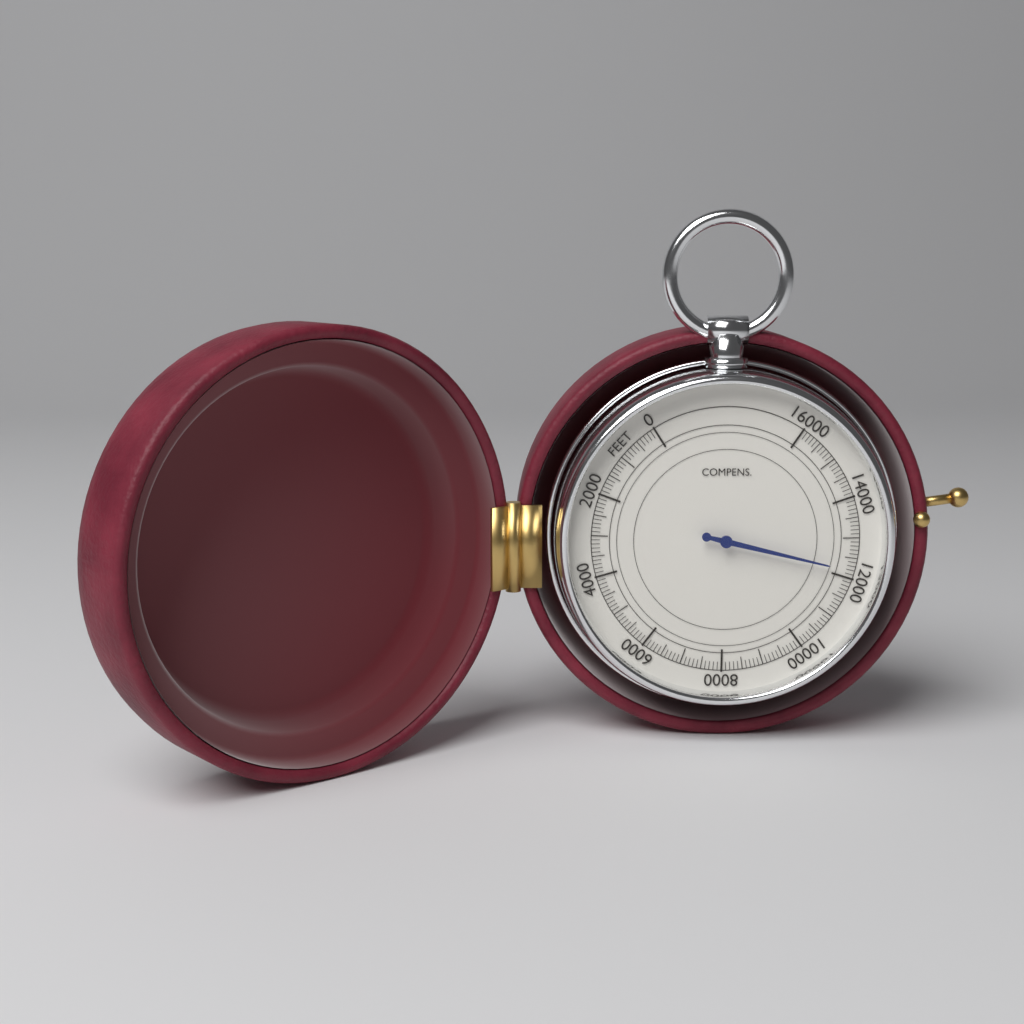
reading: 12200 feet
